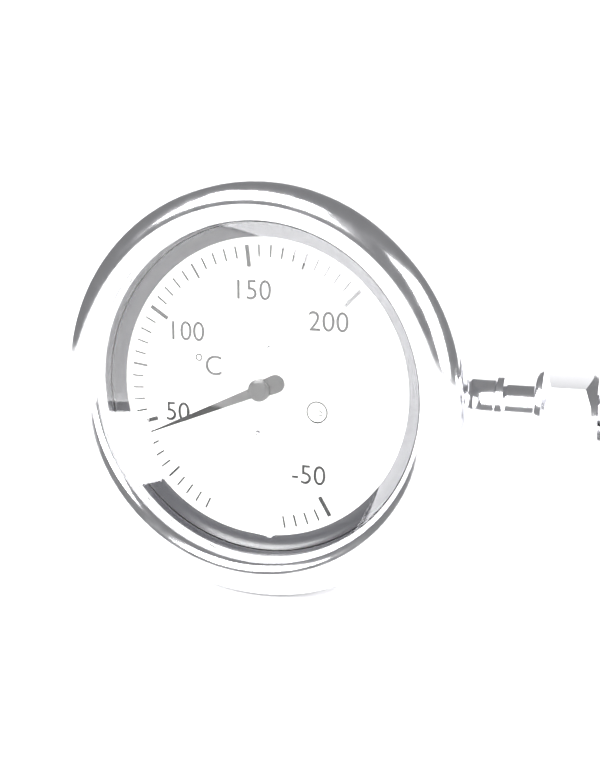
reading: 45 °C
